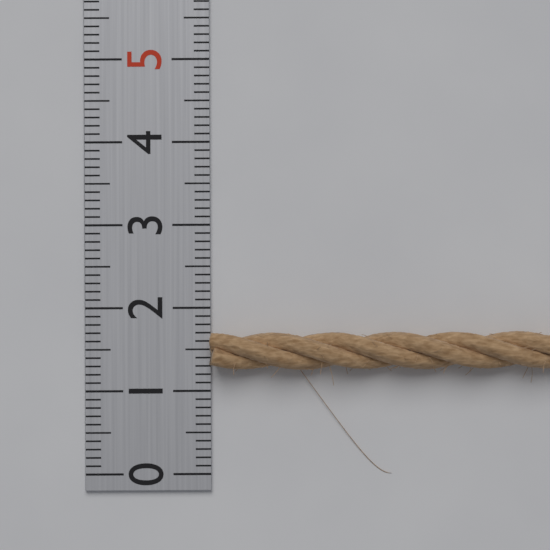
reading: 1.7 (no unit)
